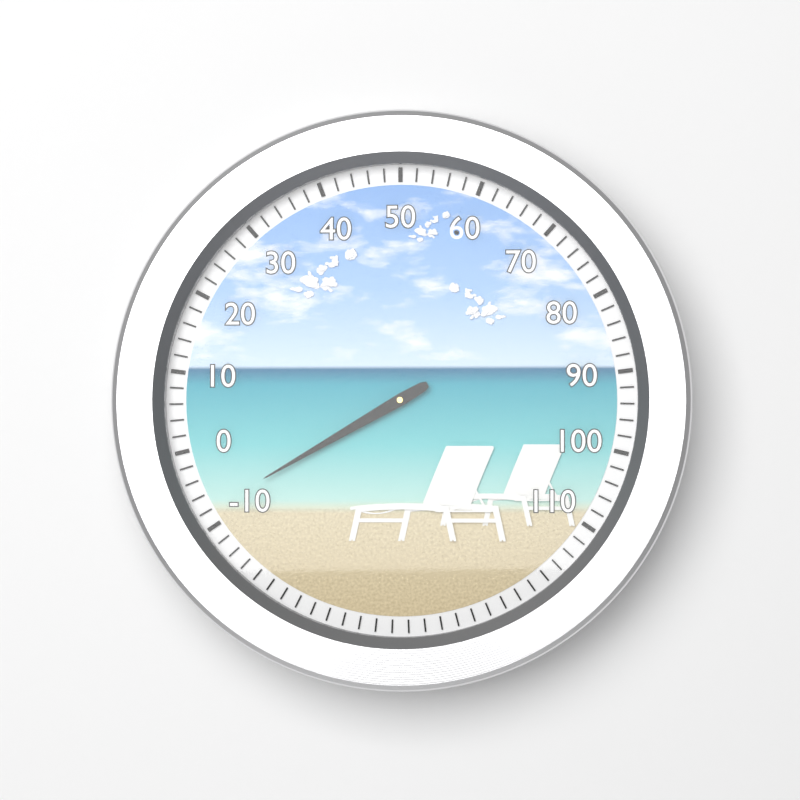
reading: -8 (no unit)
